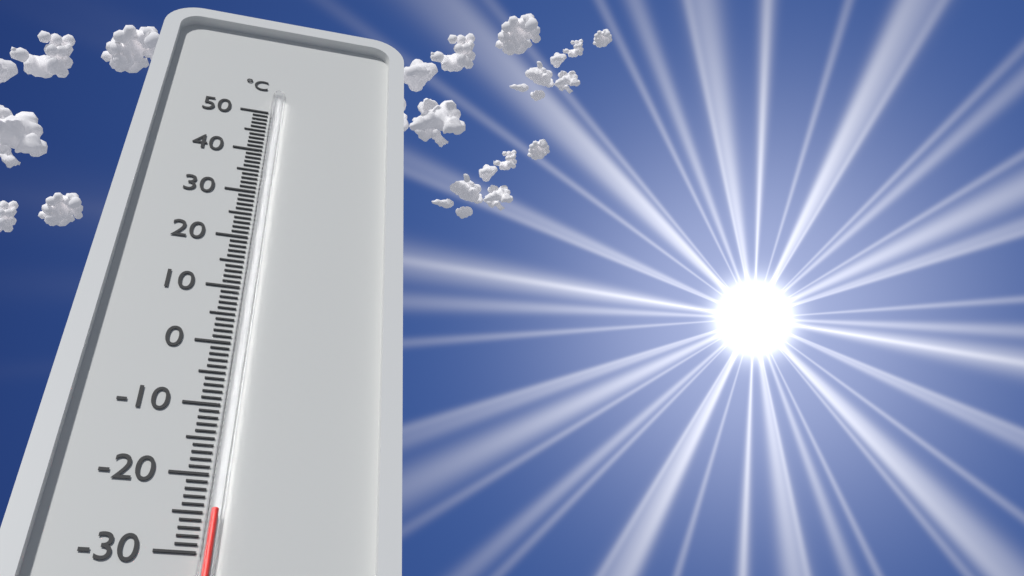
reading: -25 °C
